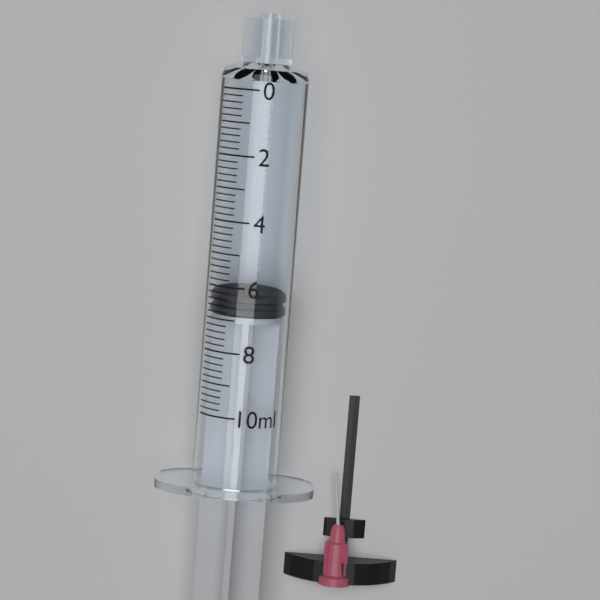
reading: 6.2 ml
